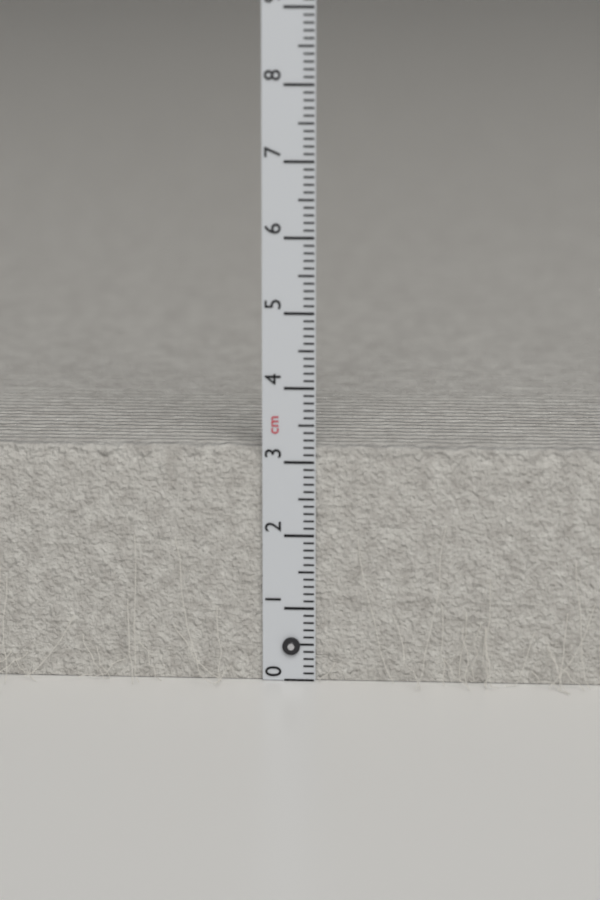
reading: 3.2 cm
